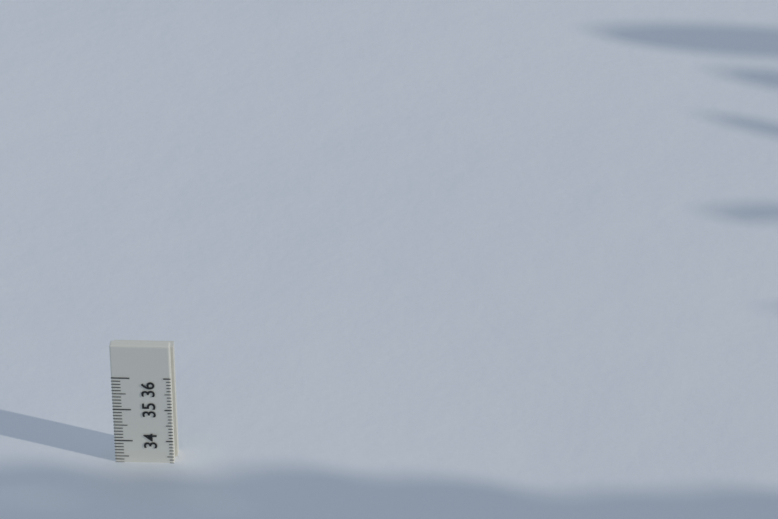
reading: 33.3 (no unit)
